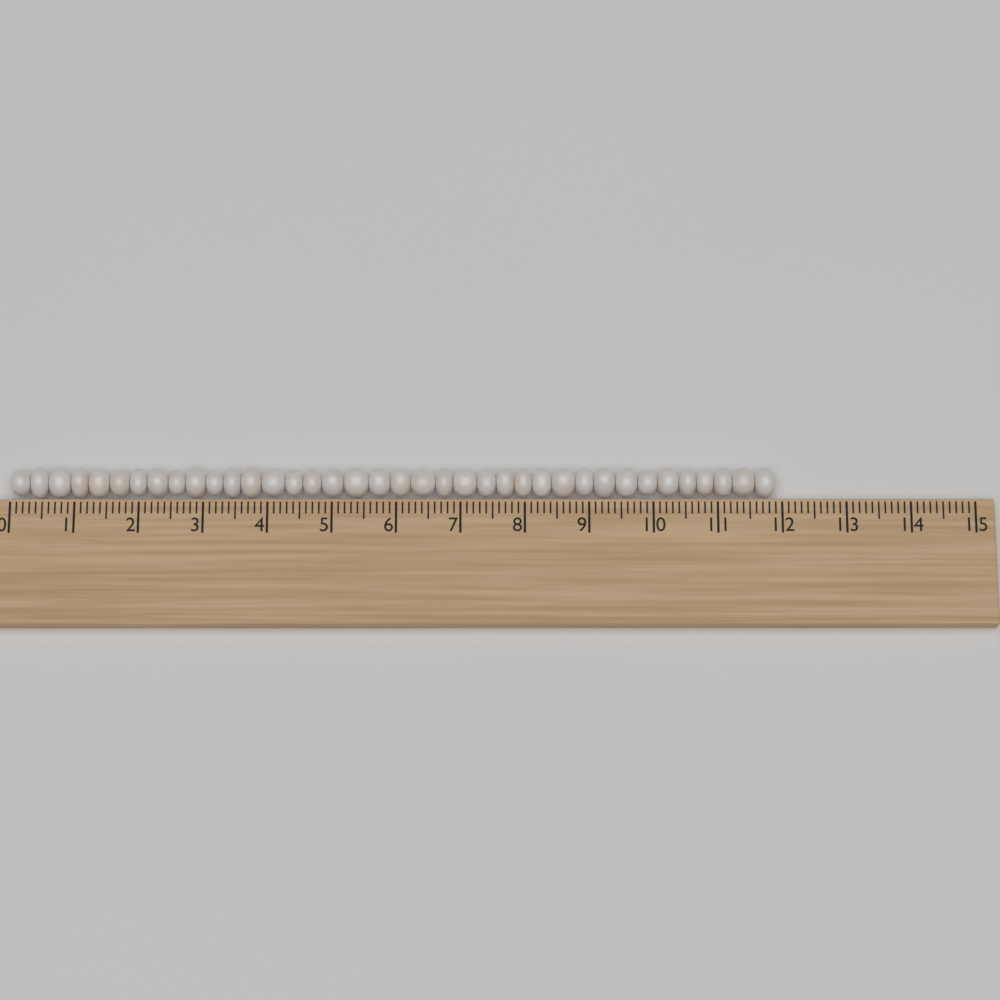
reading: 11.9 (no unit)
